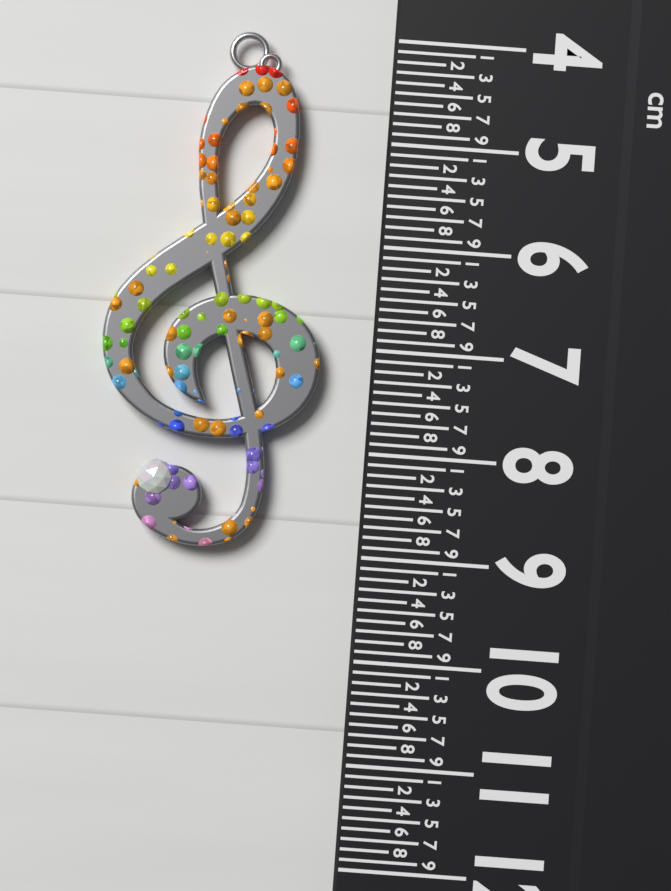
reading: 9.0 cm
